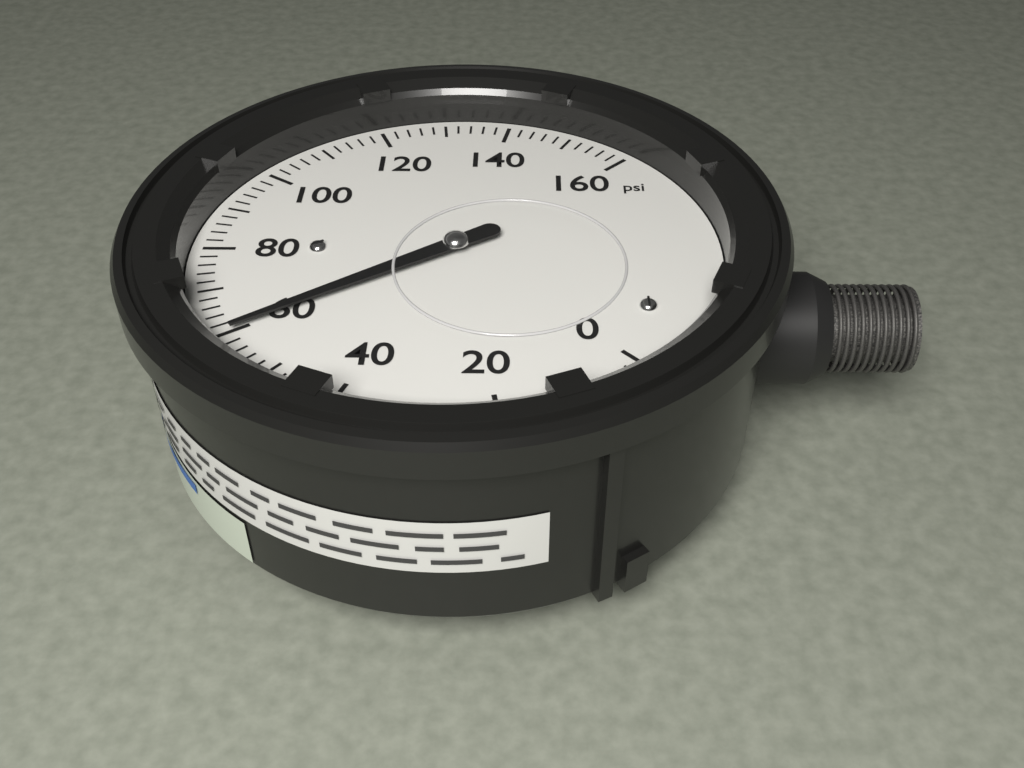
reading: 60 psi
